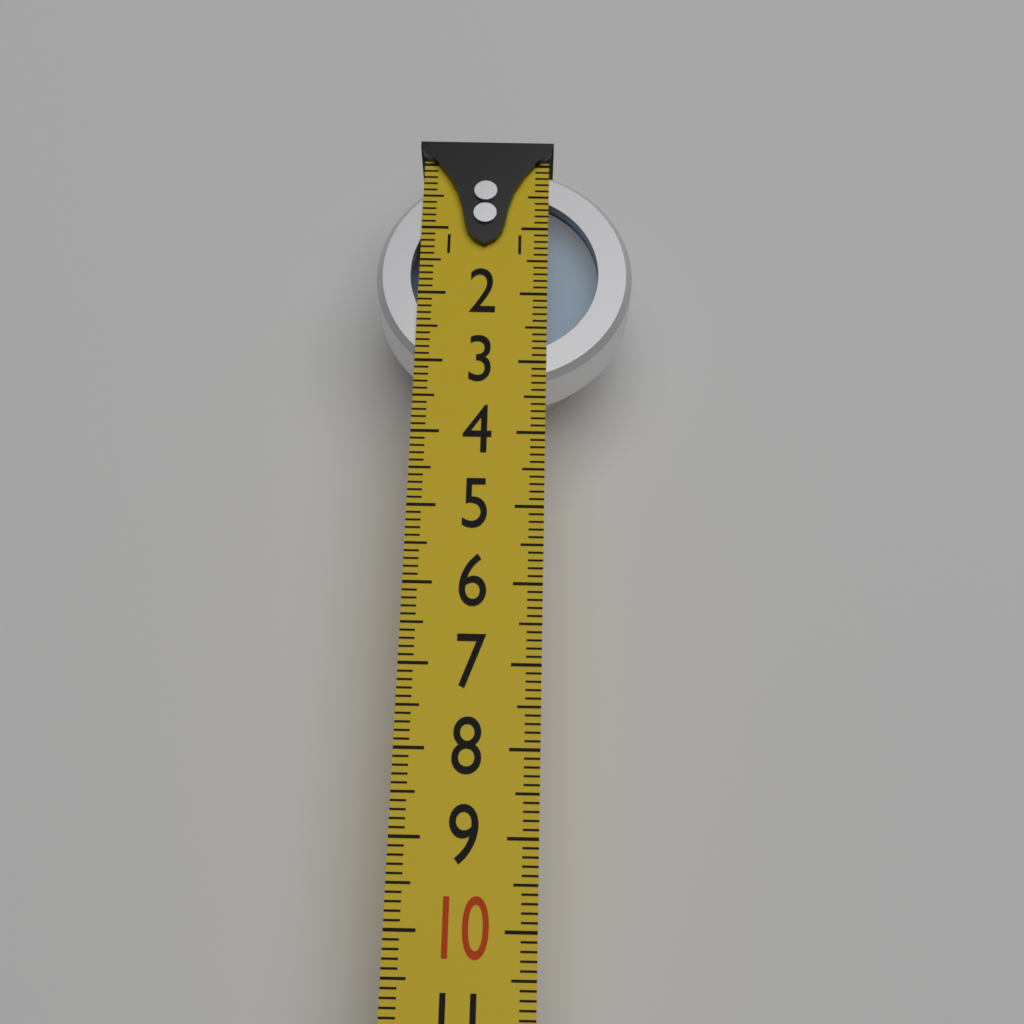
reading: 3.3 (no unit)
